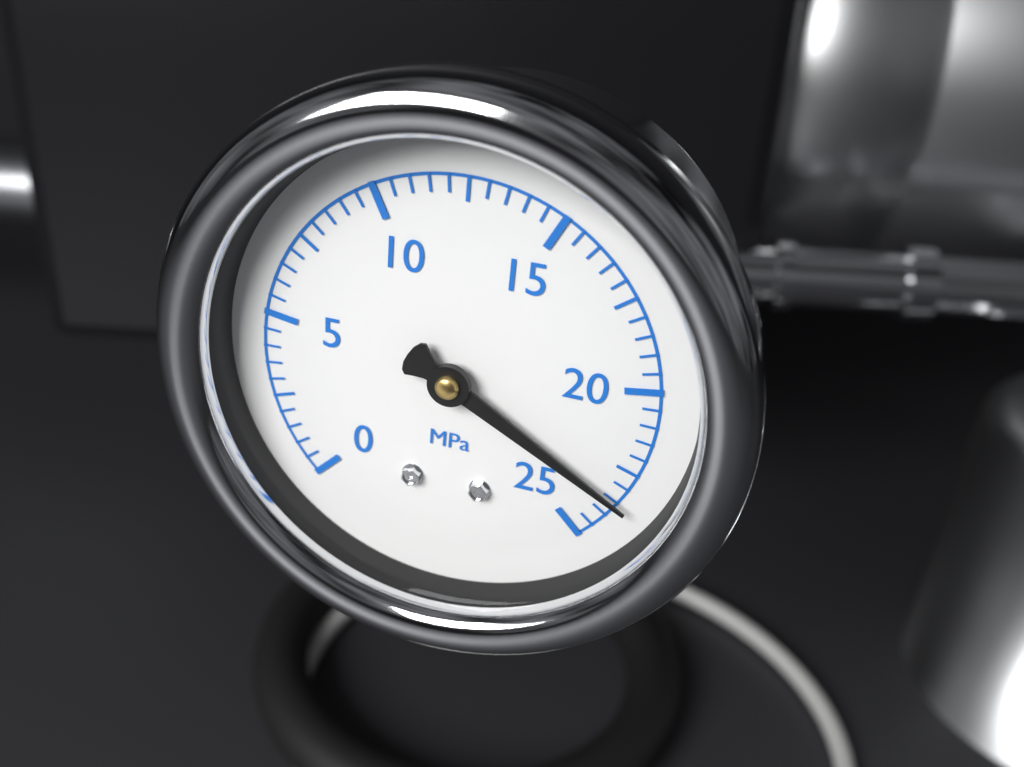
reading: 23.5 MPa
